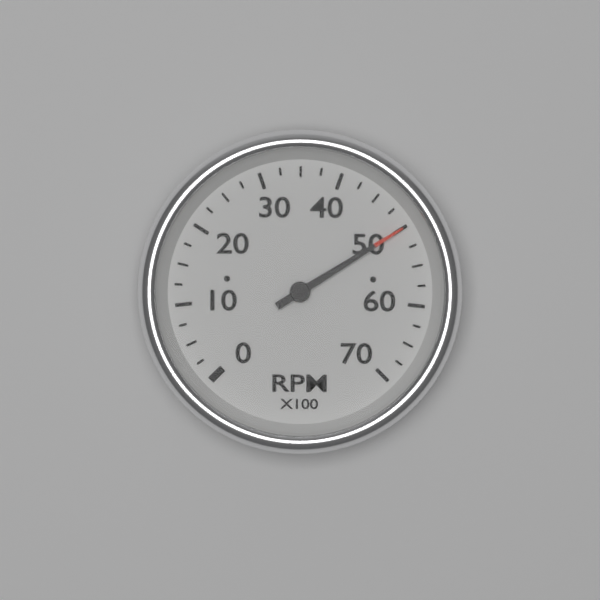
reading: 5000 RPM
